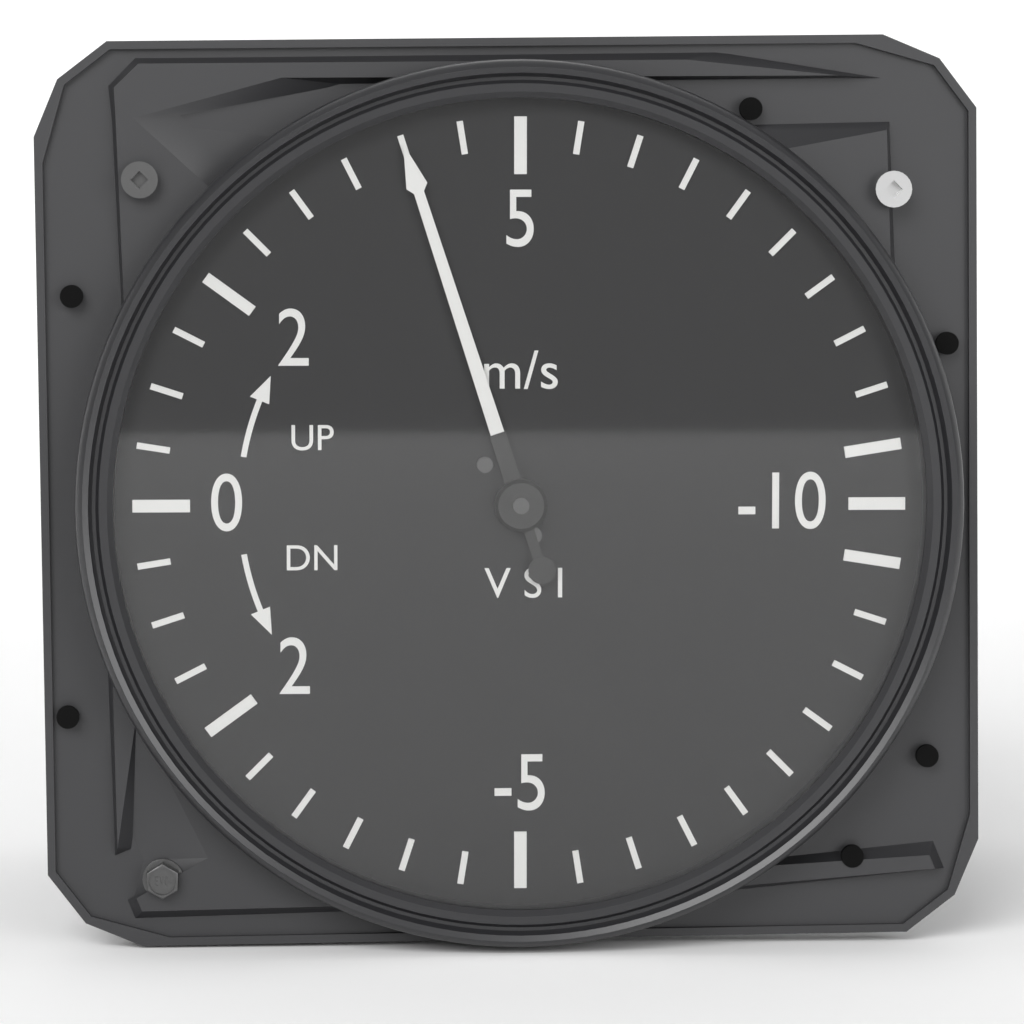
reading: 4.0 m/s
